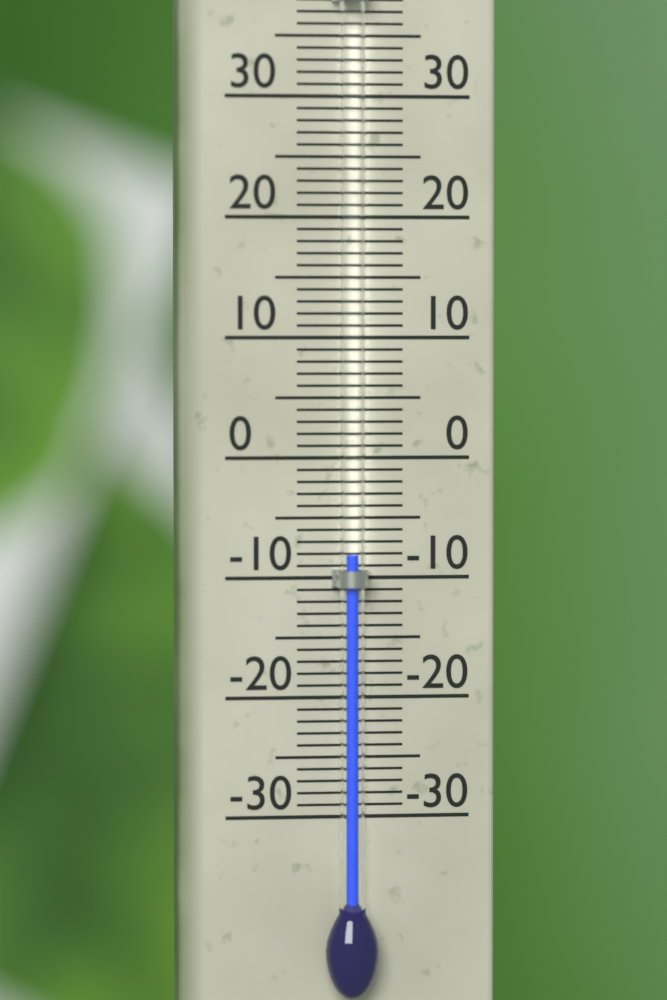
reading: -8 °C
